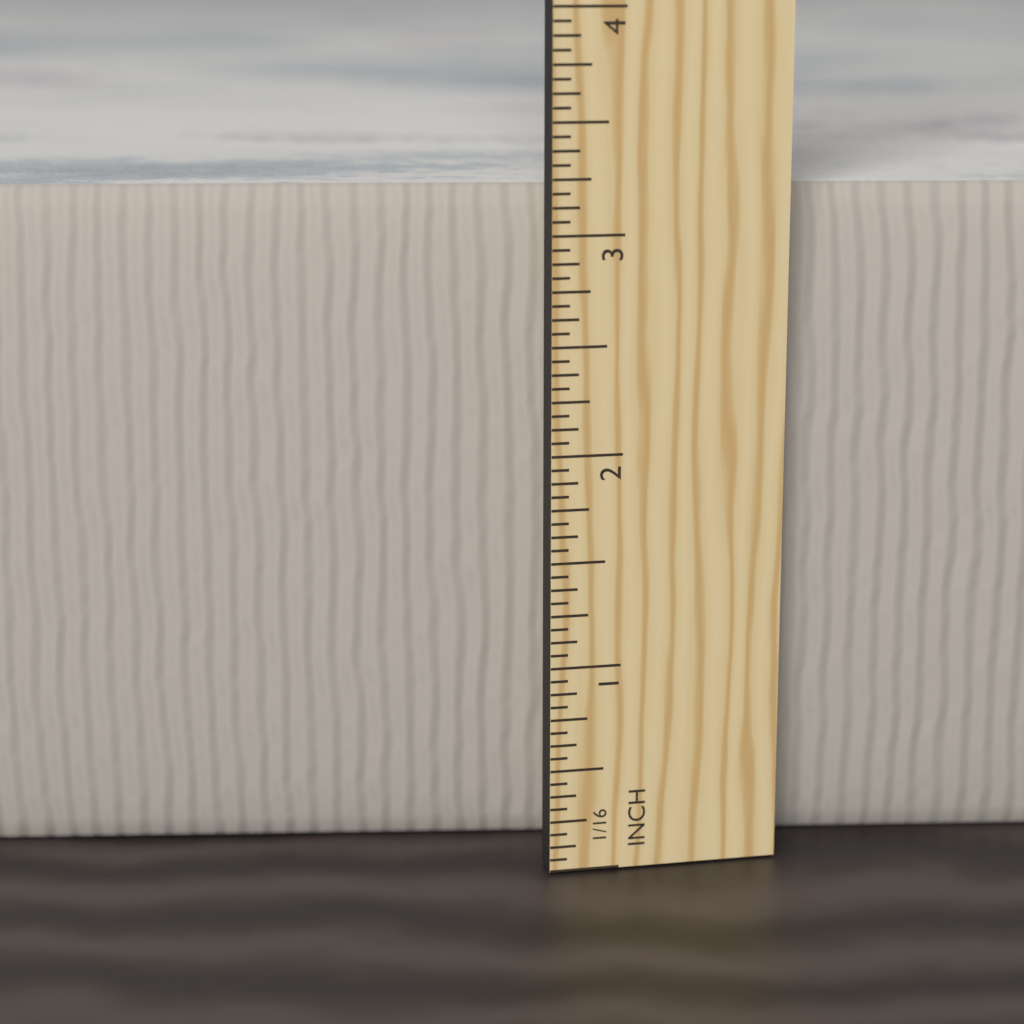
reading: 3.1875 in
